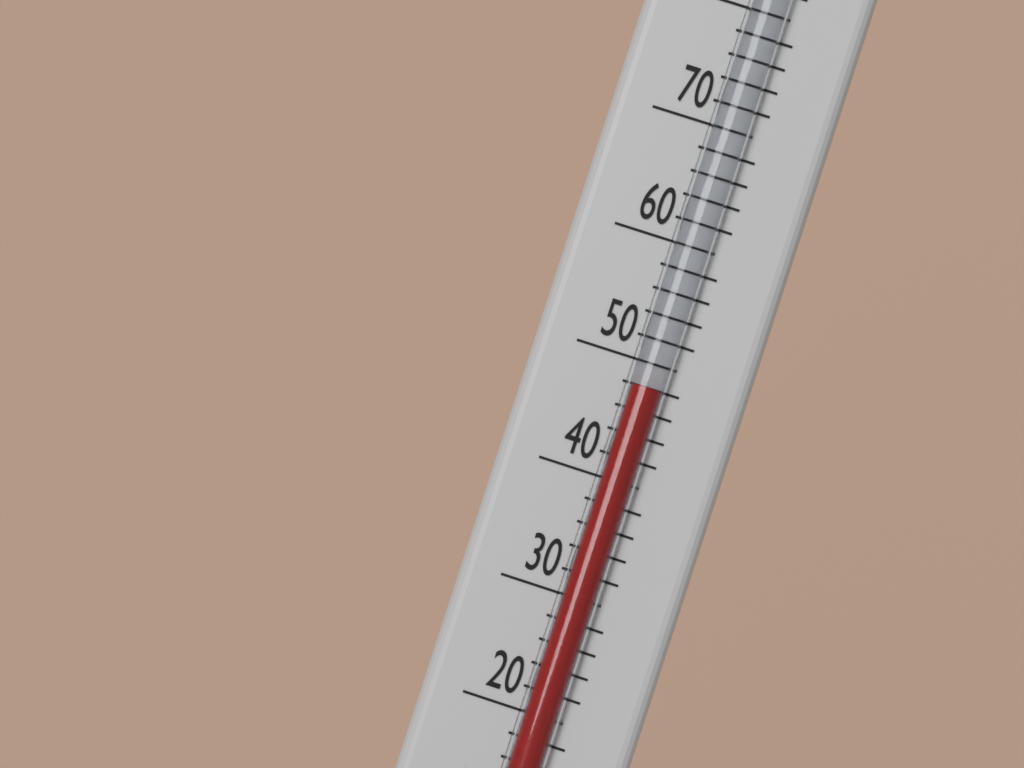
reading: 48 °F
